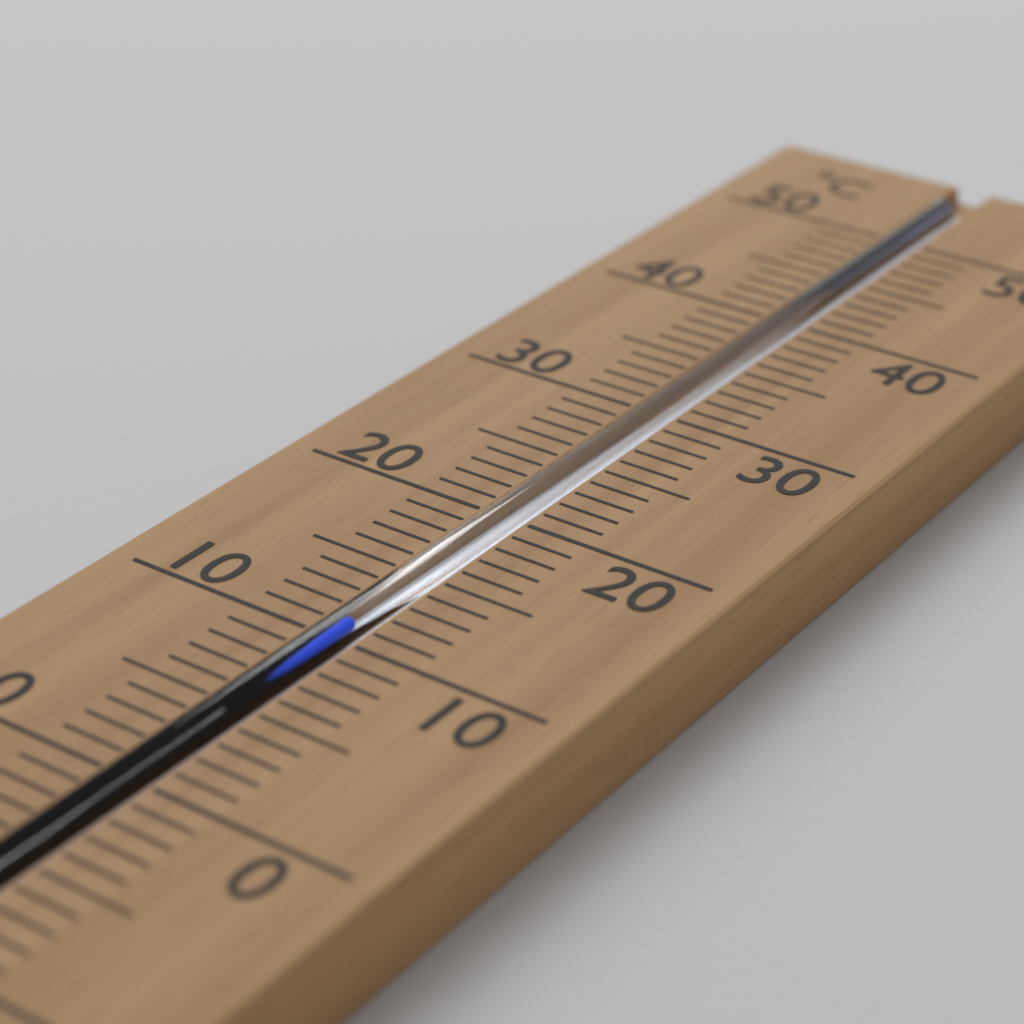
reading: 11 °C
